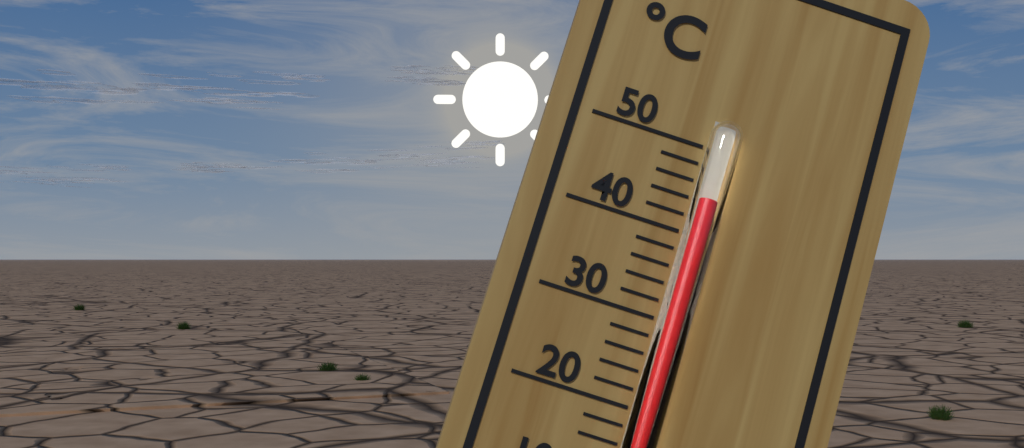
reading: 44 °C
